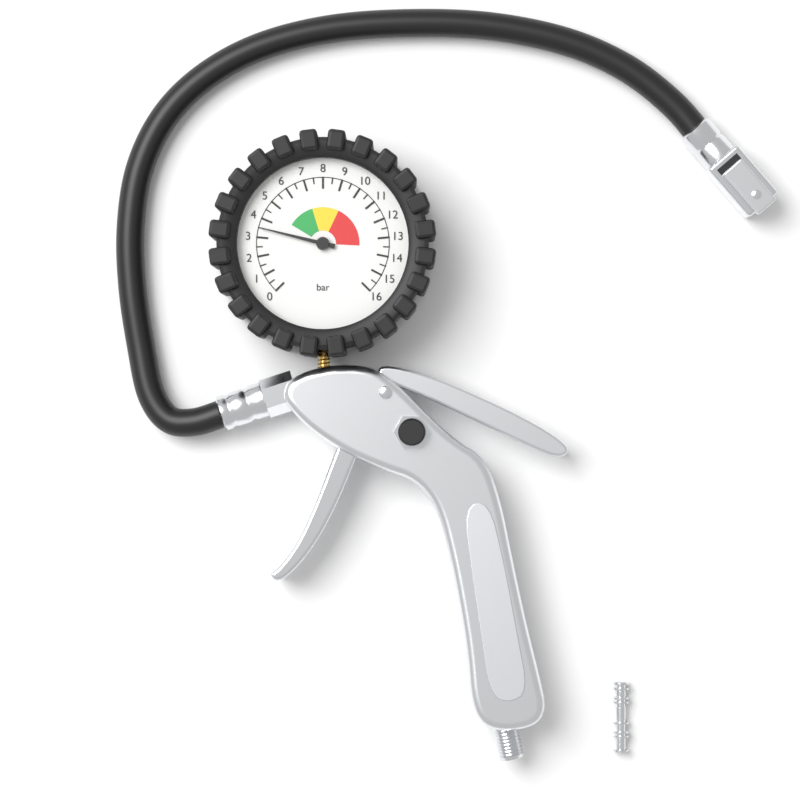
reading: 3.5 bar
